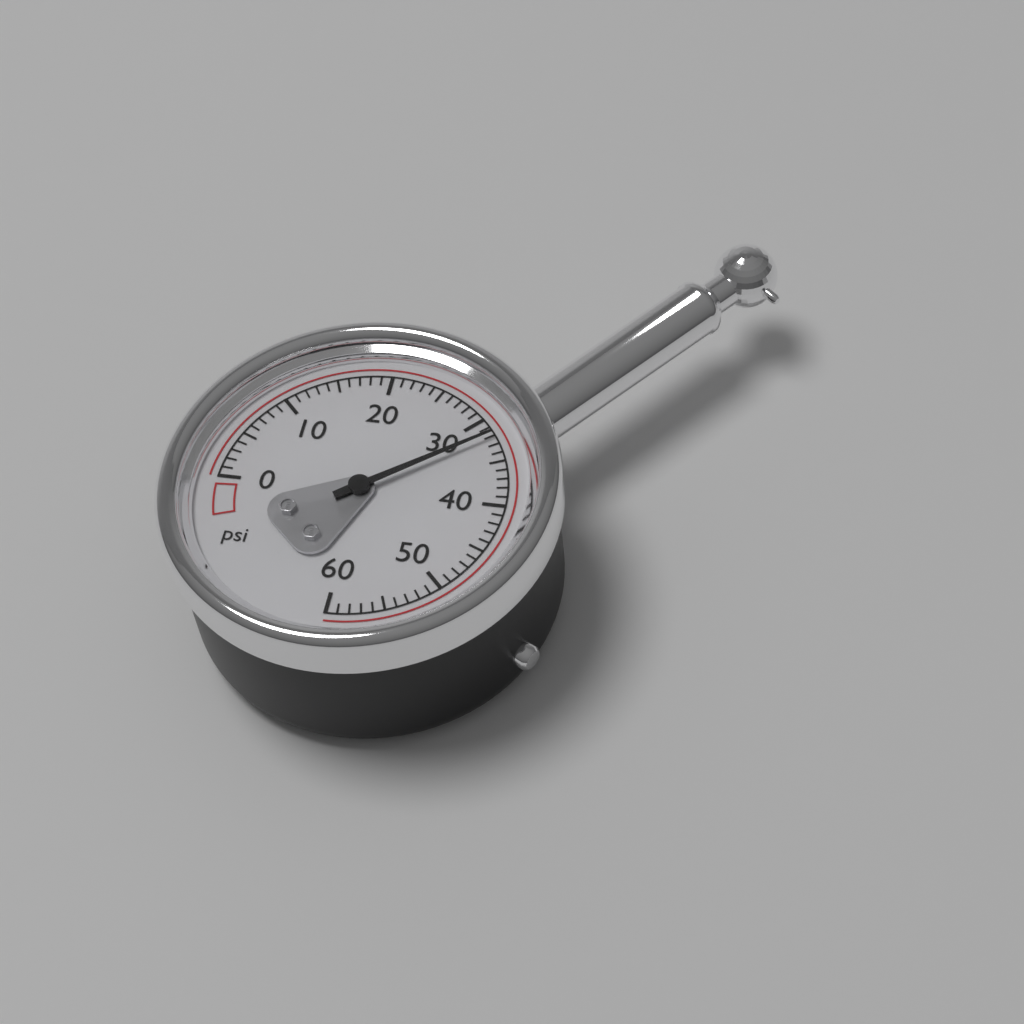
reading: 32 psi
